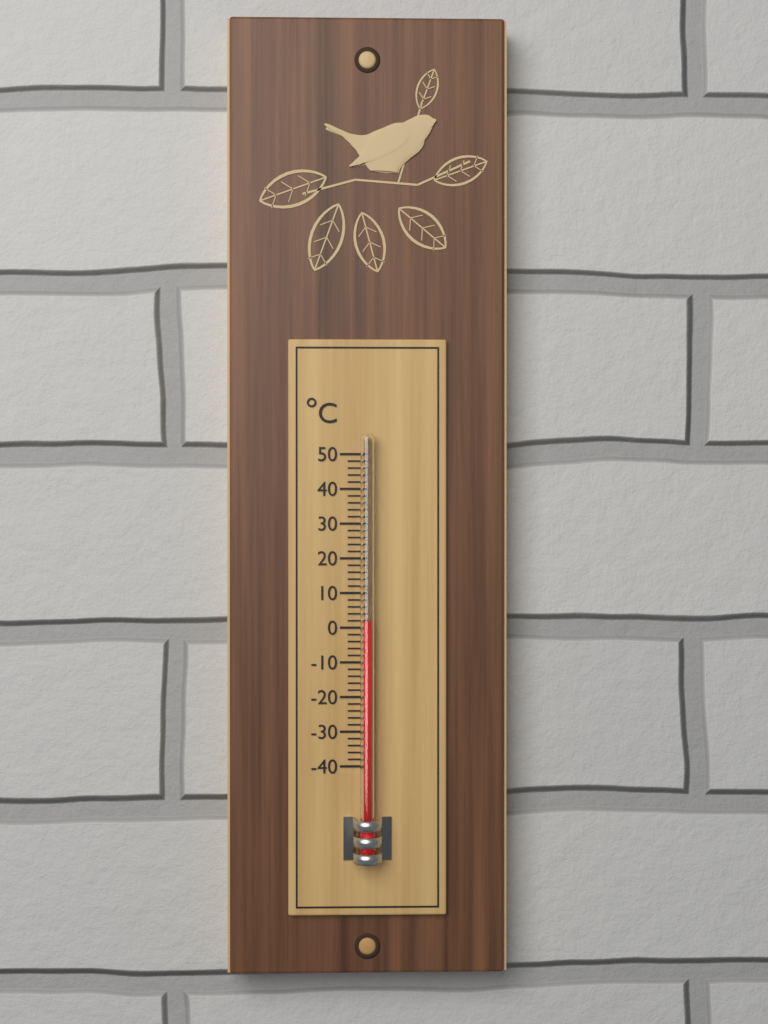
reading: 2 °C
